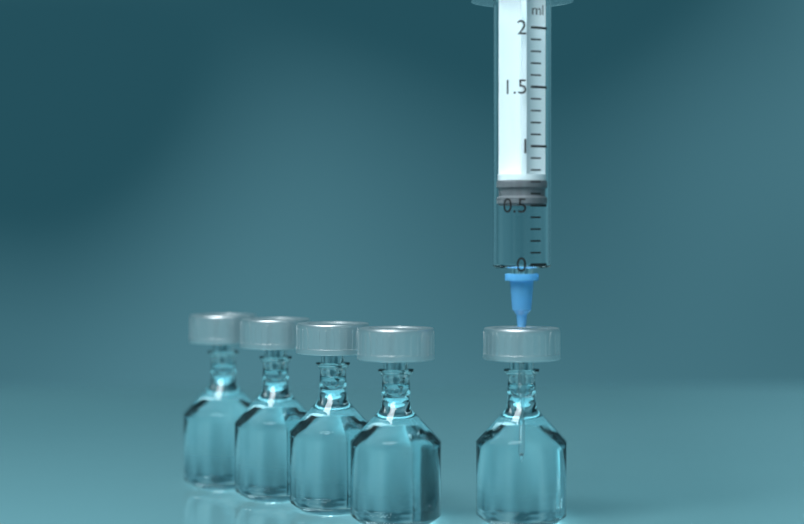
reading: 0.5 ml
